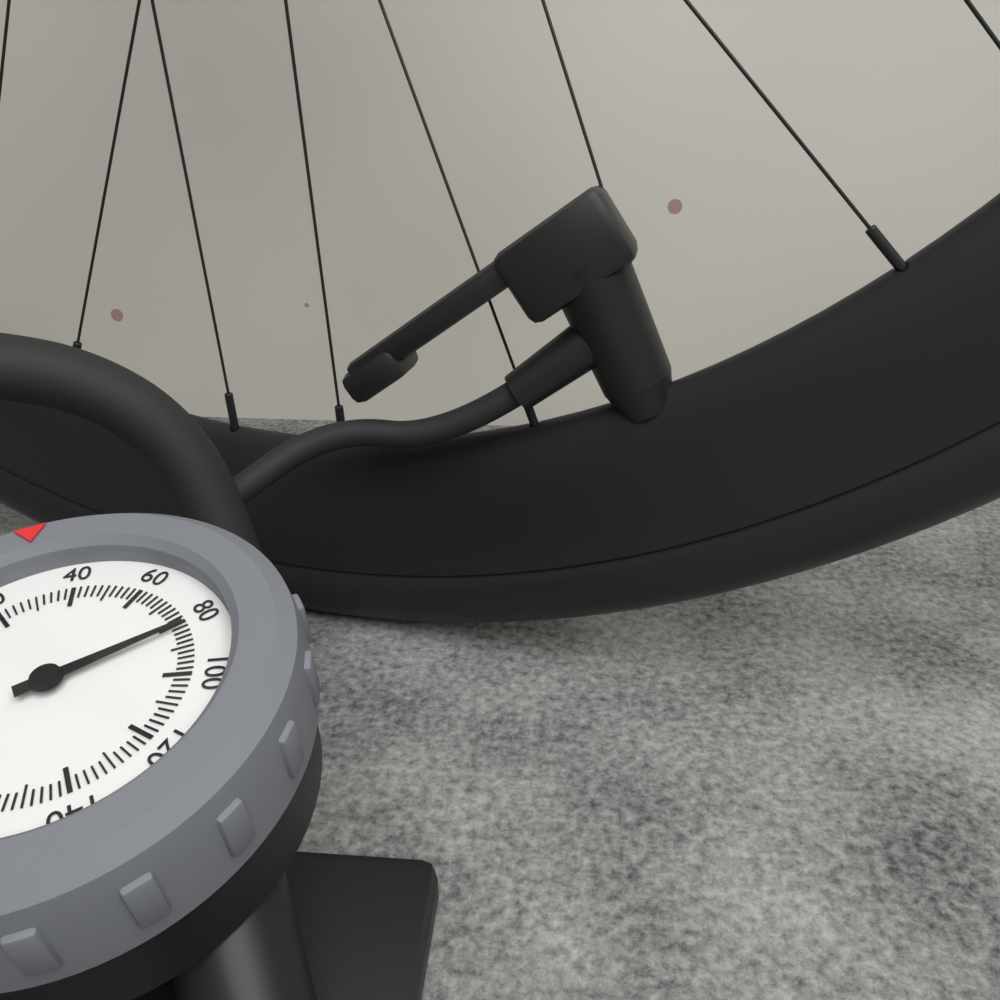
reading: 82 psi
